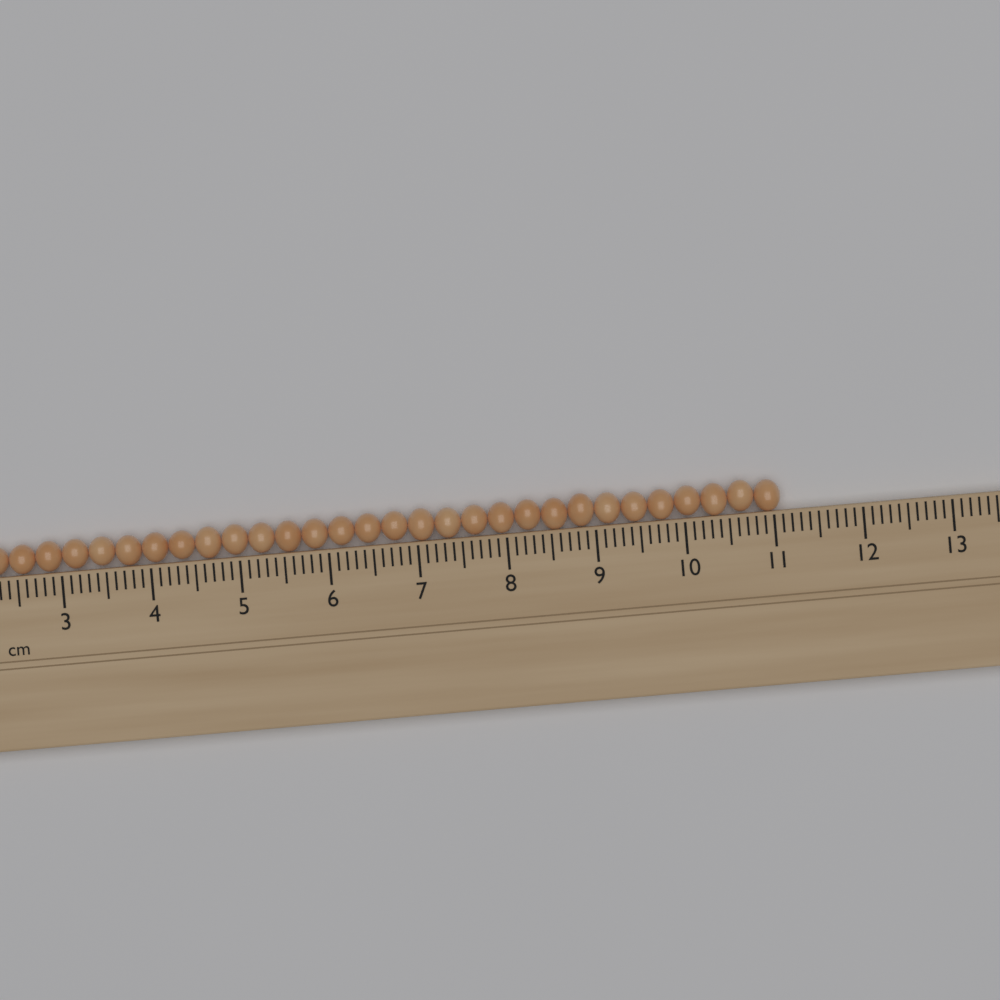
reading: 11.1 cm
